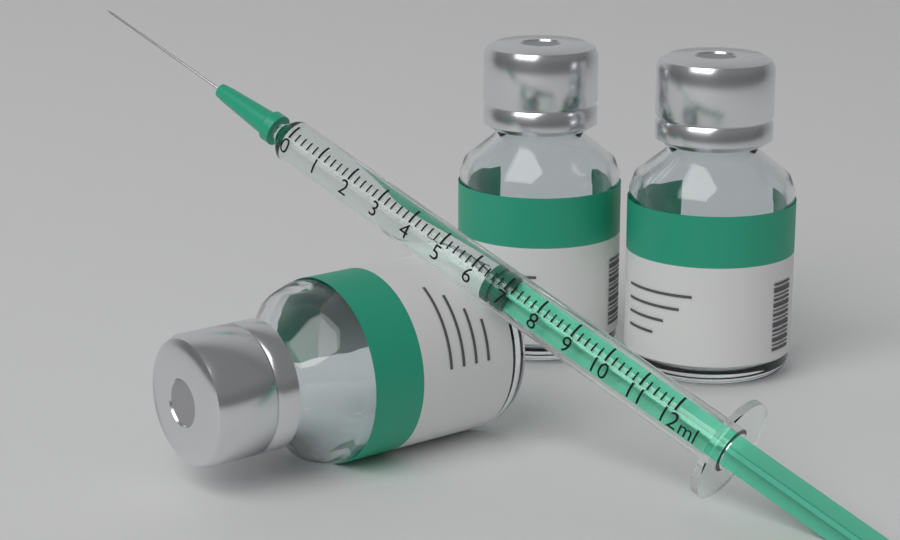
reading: 6.4 ml
